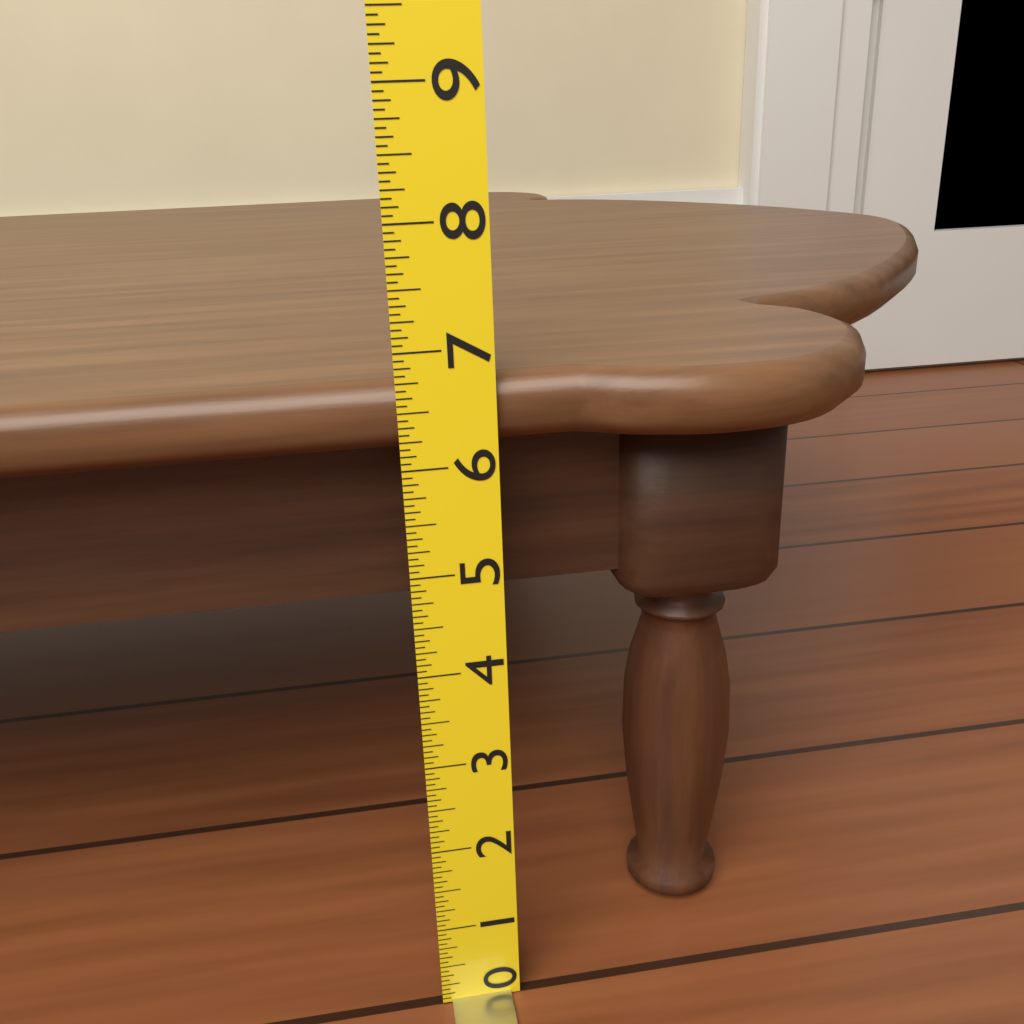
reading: 6.7500 (no unit)
